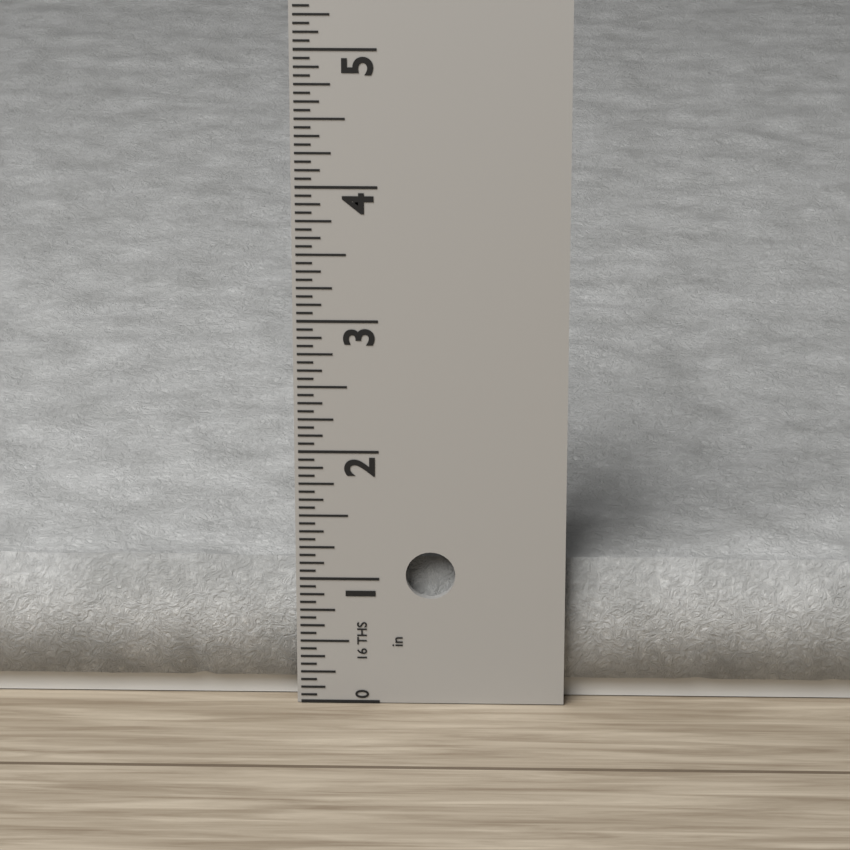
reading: 1.1250 in
